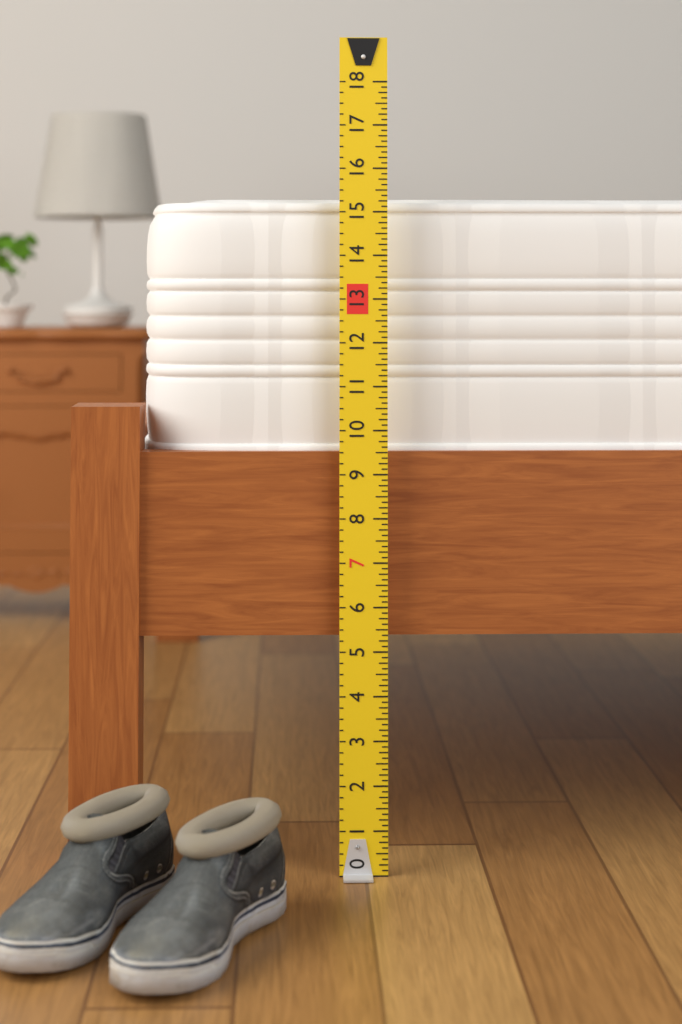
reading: 15.375 (no unit)
